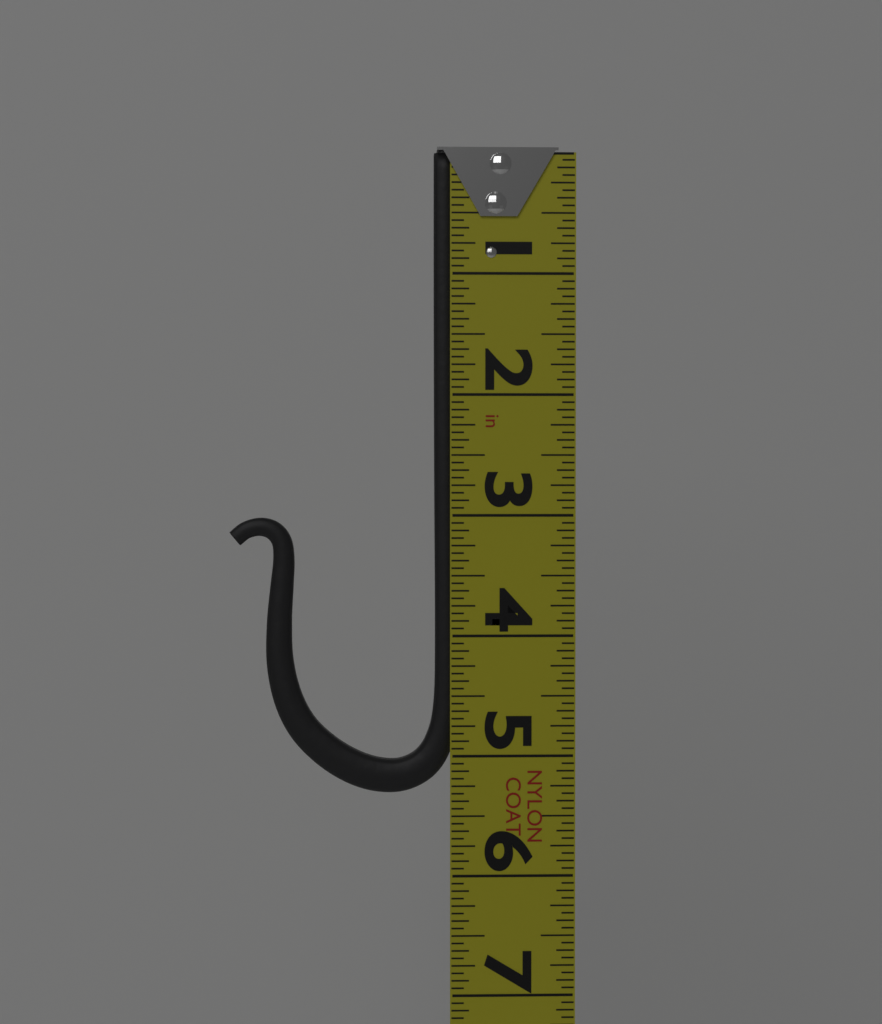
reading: 5.3125 in
